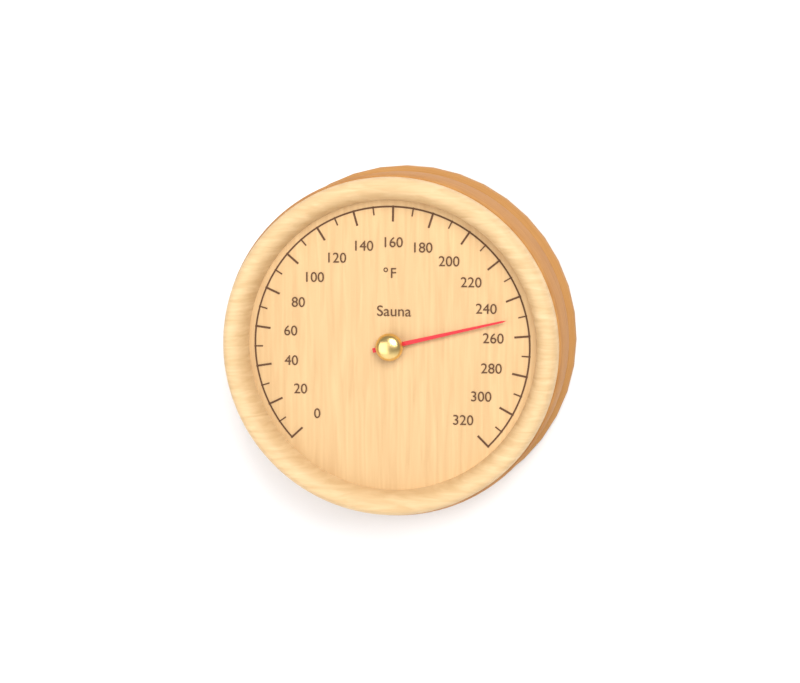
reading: 250 °F
